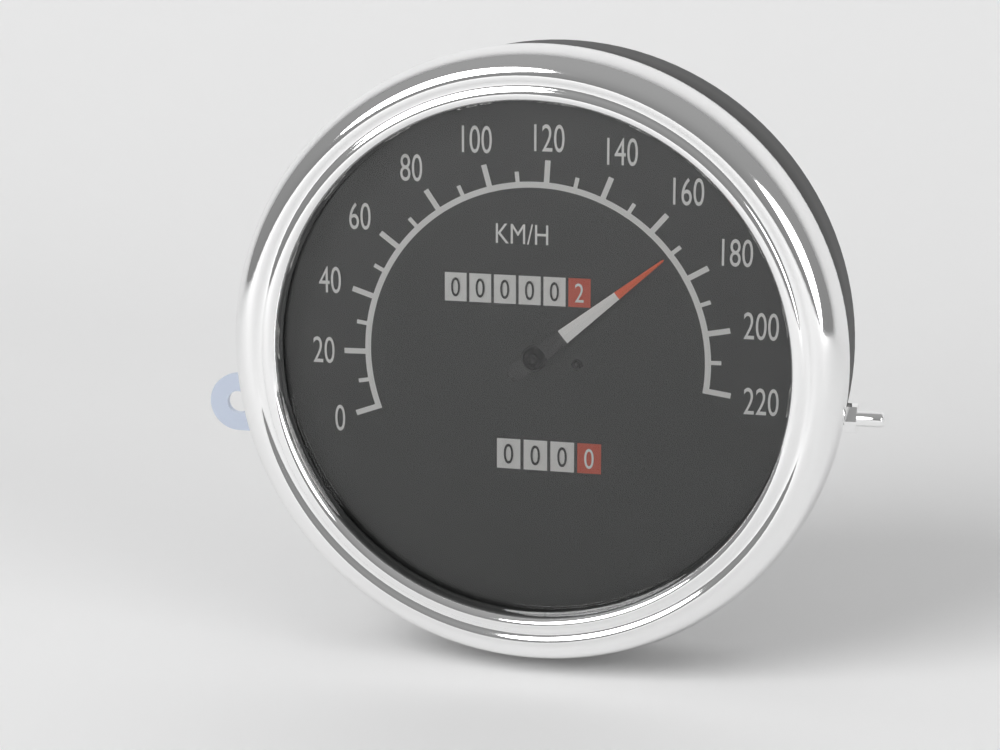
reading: 170 km/h
